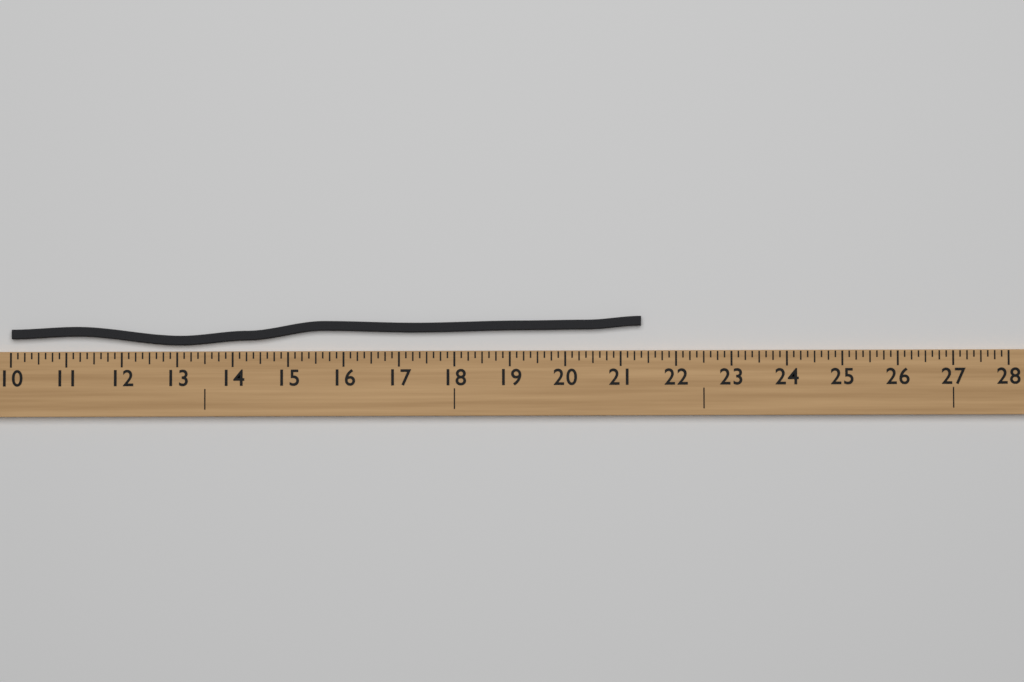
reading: 21.375 (no unit)
